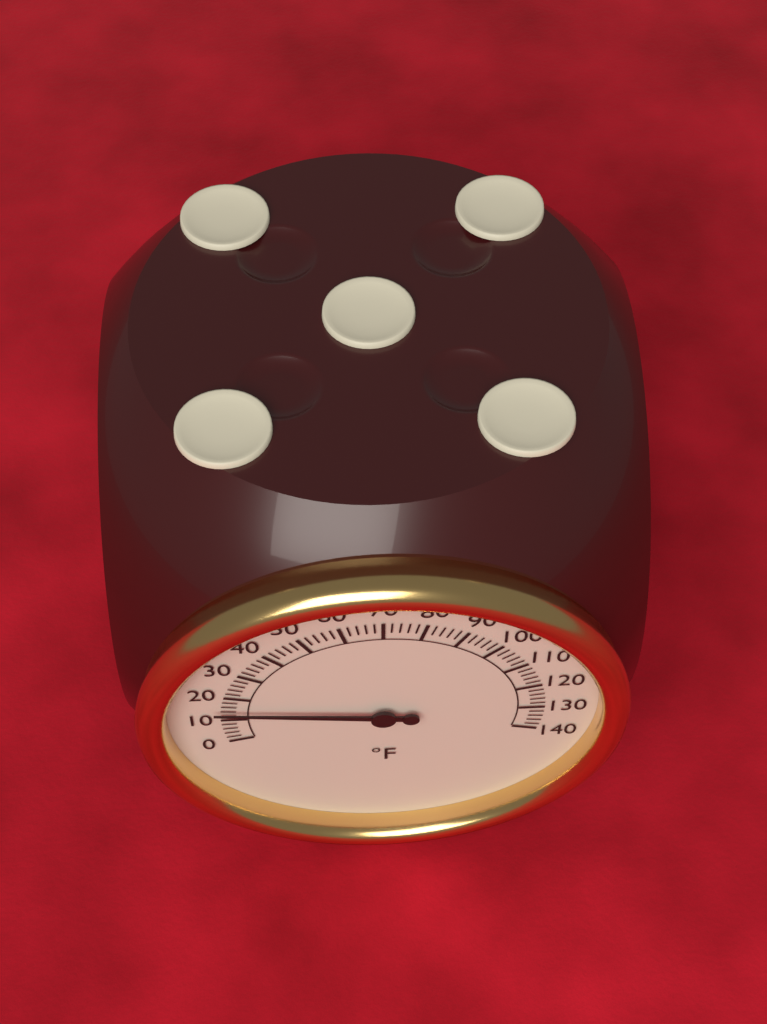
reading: 14 °F
